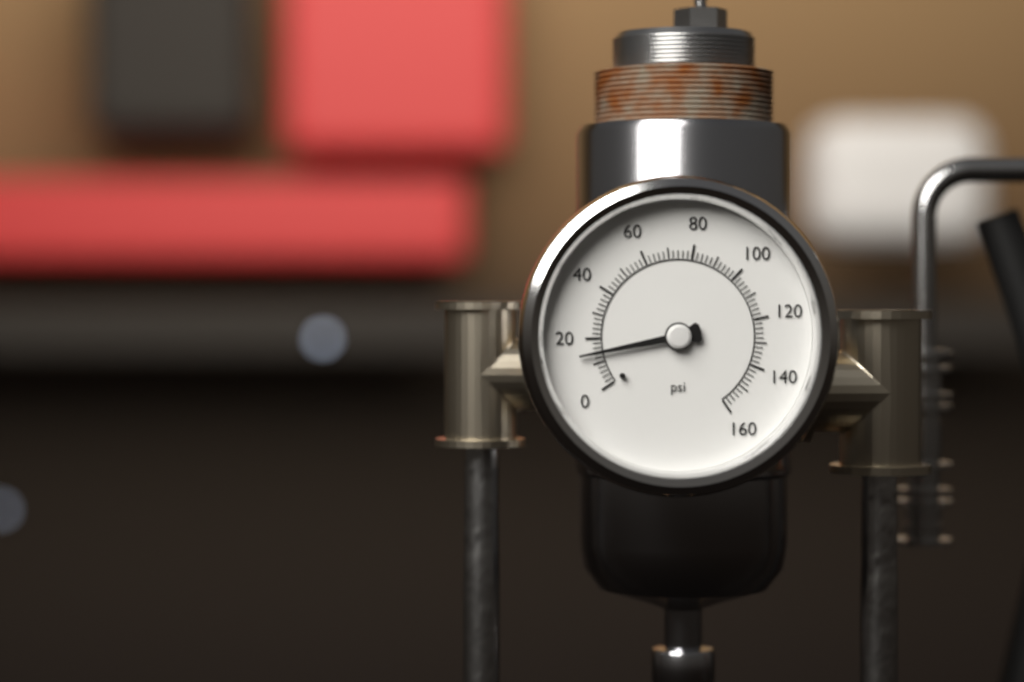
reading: 14 psi
